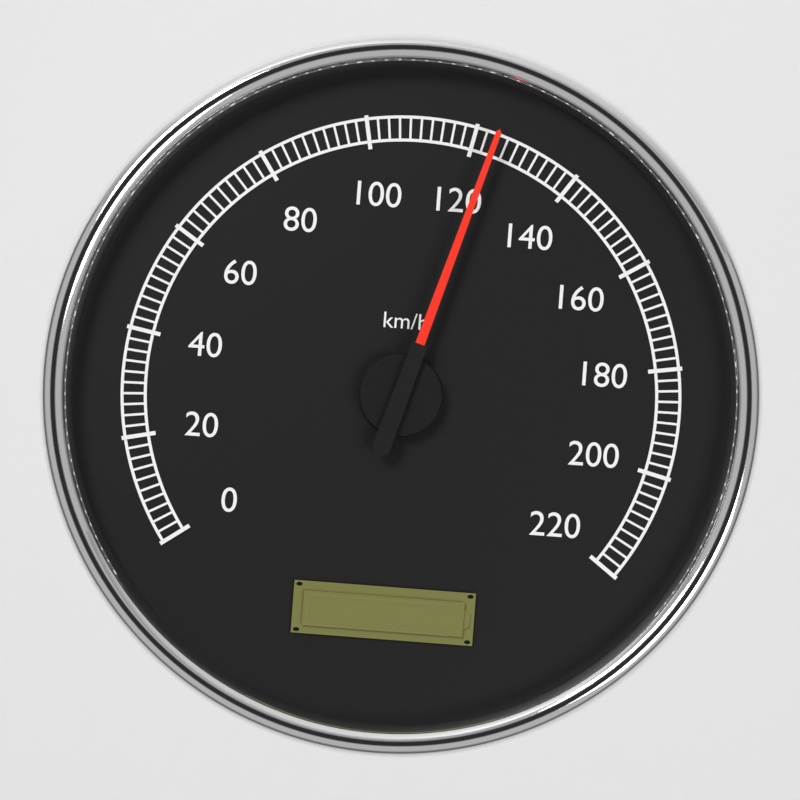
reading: 124 km/h
